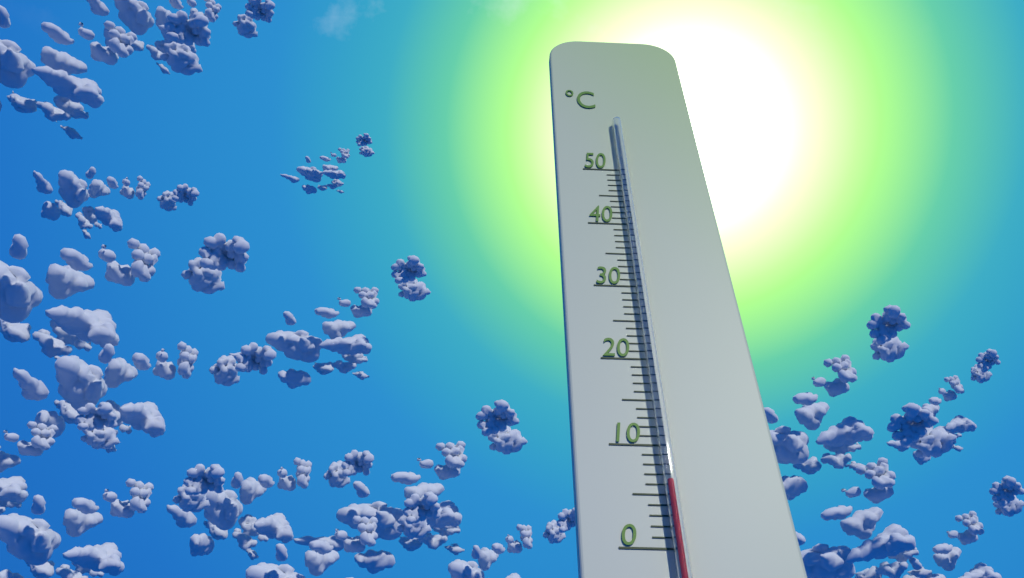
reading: 6 °C
